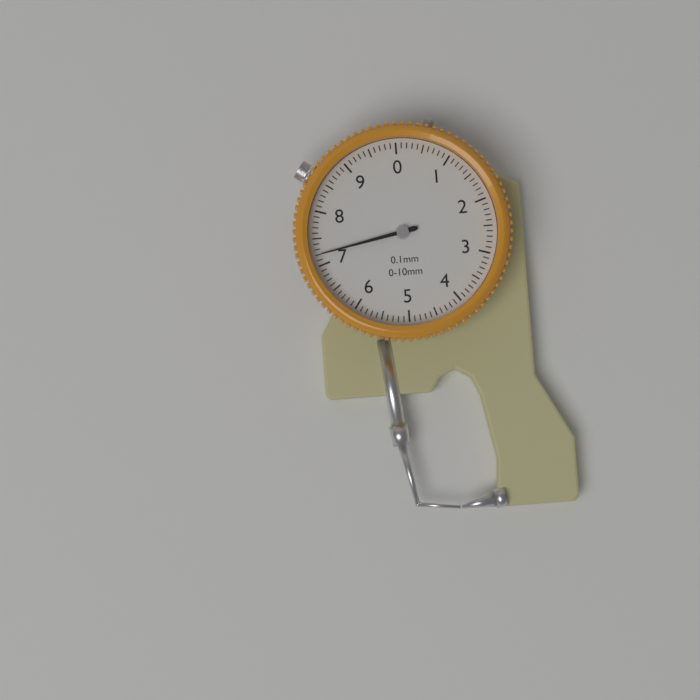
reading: 7.2 mm
